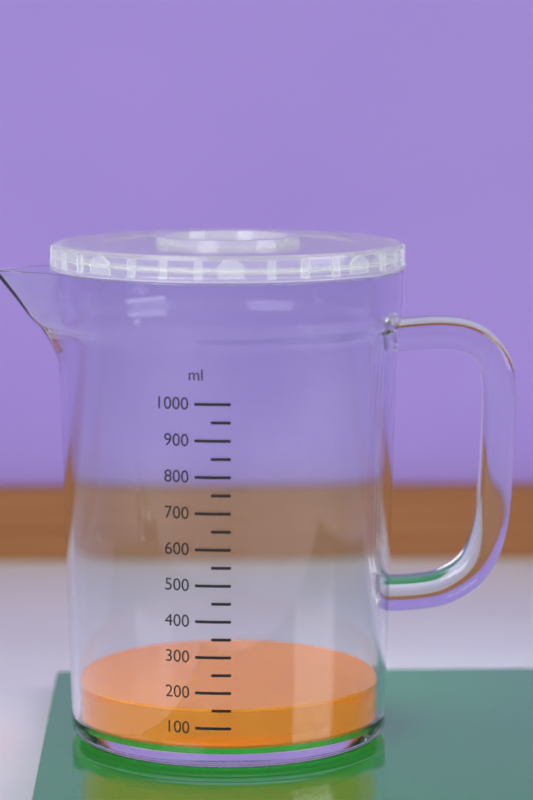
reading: 150 ml
